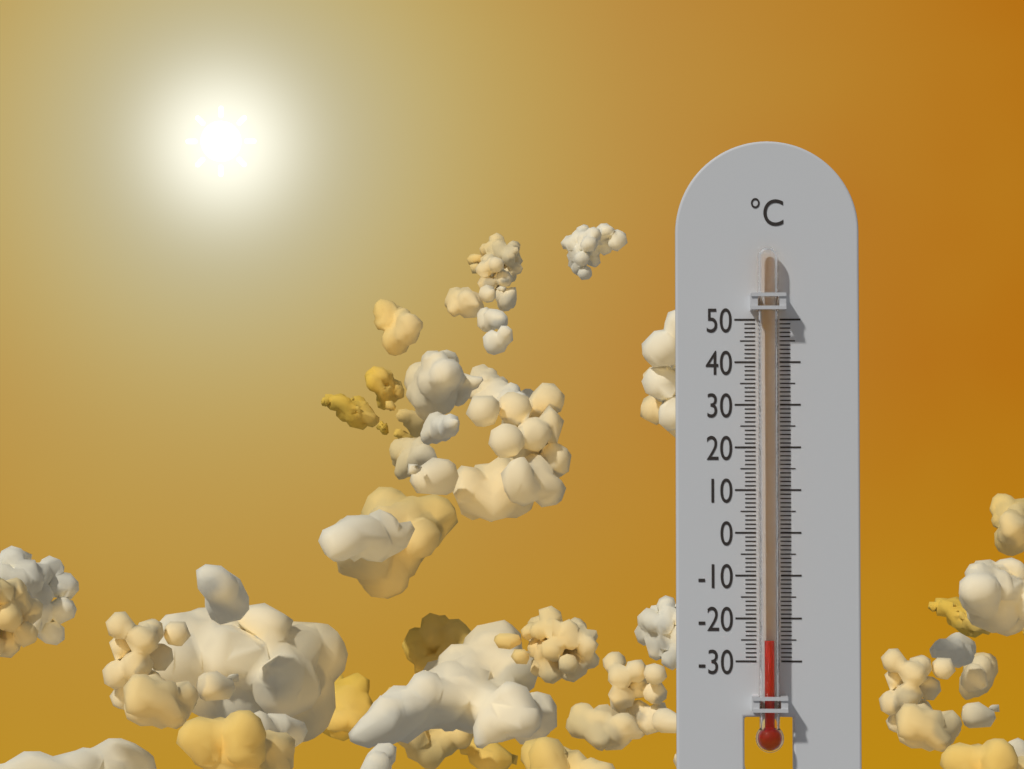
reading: -25 °C
